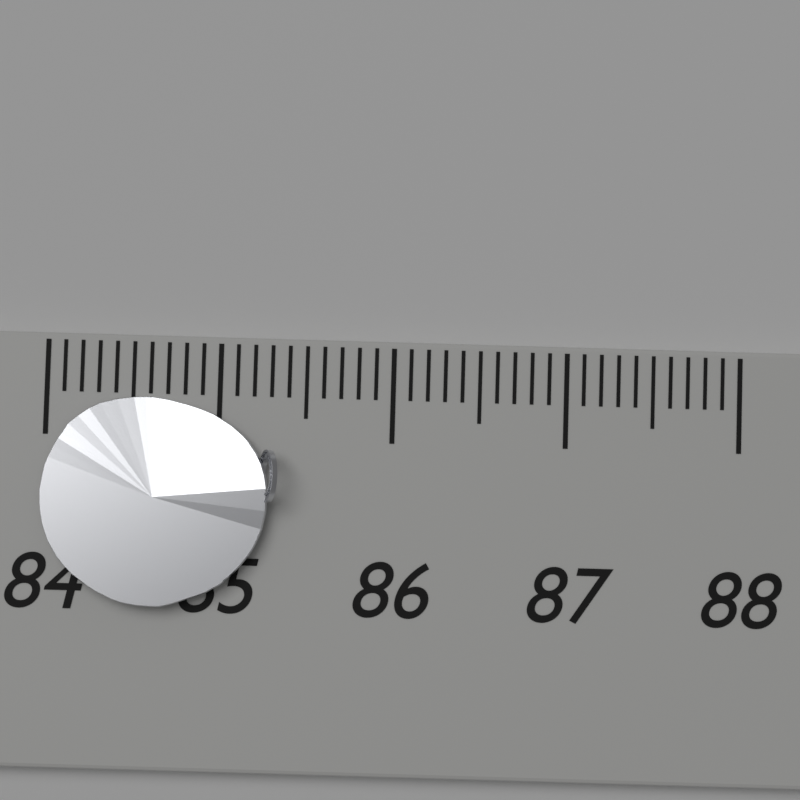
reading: 85.3 (no unit)
